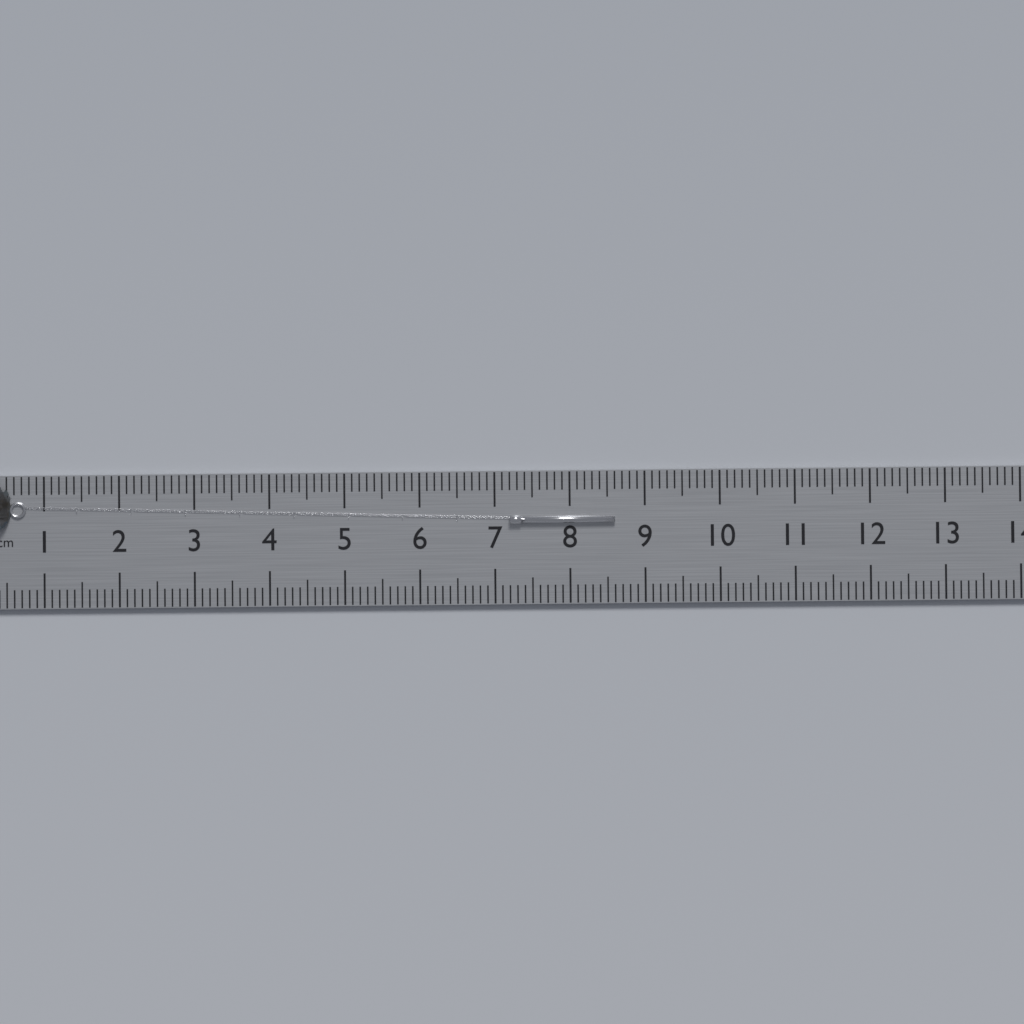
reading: 8.6 cm
